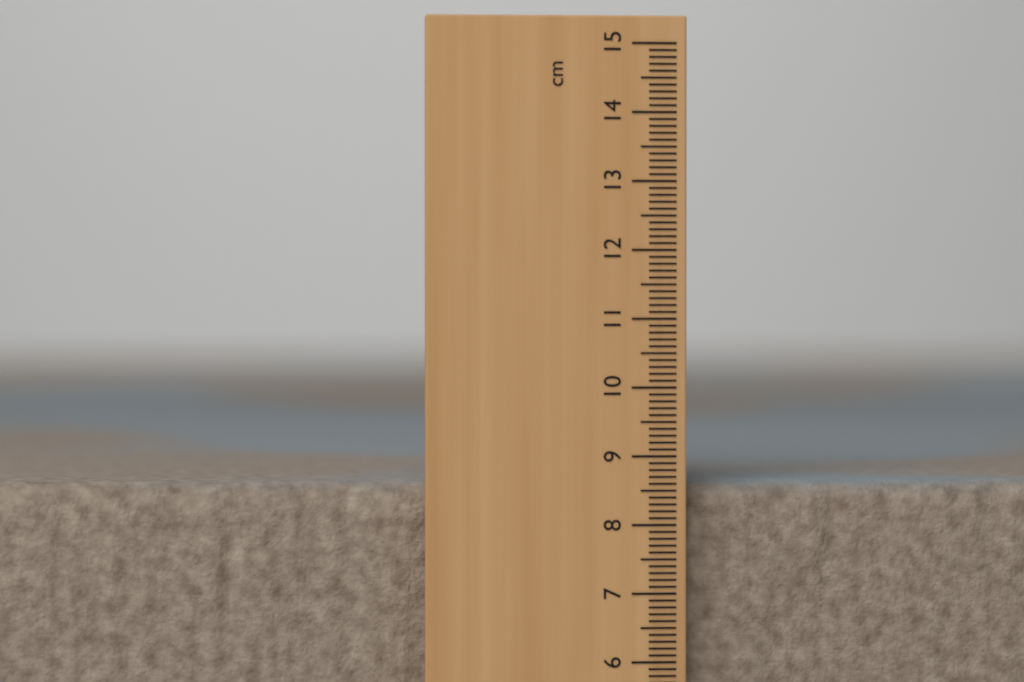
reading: 8.6 cm
